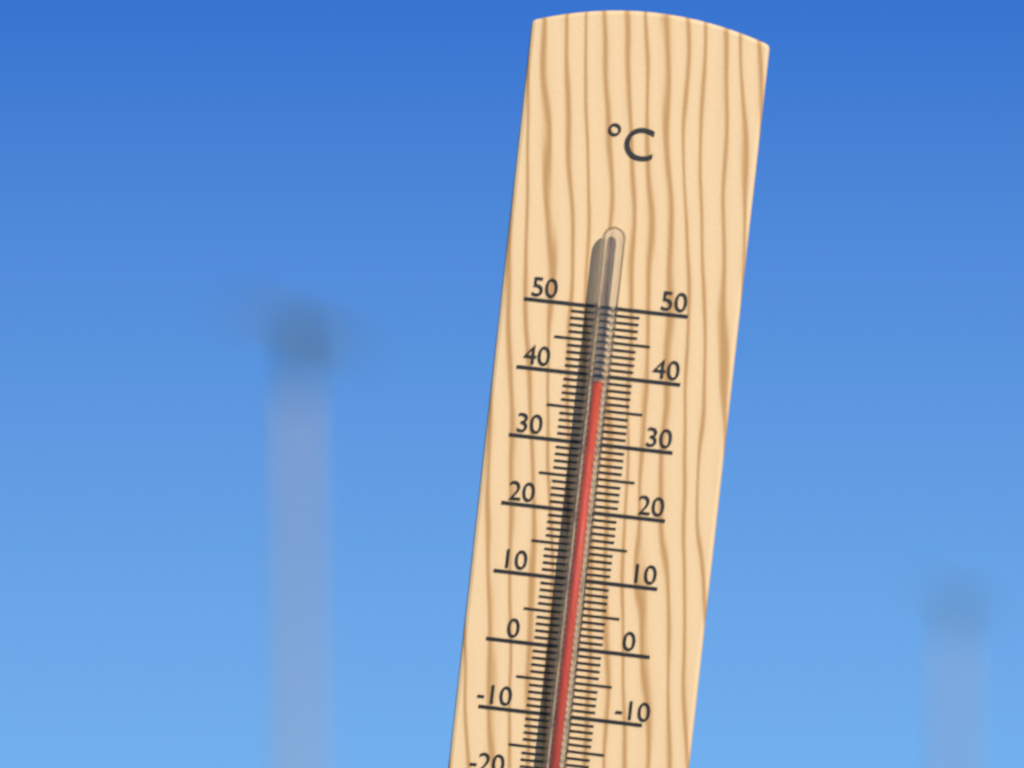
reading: 39 °C
